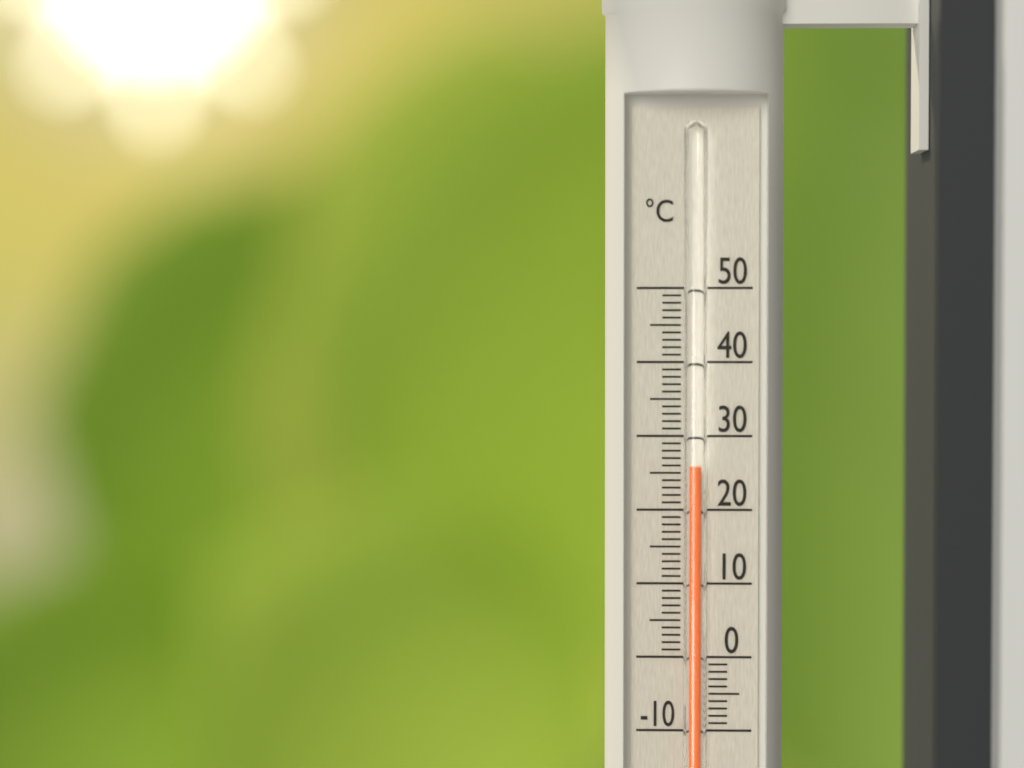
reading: 26 °C
